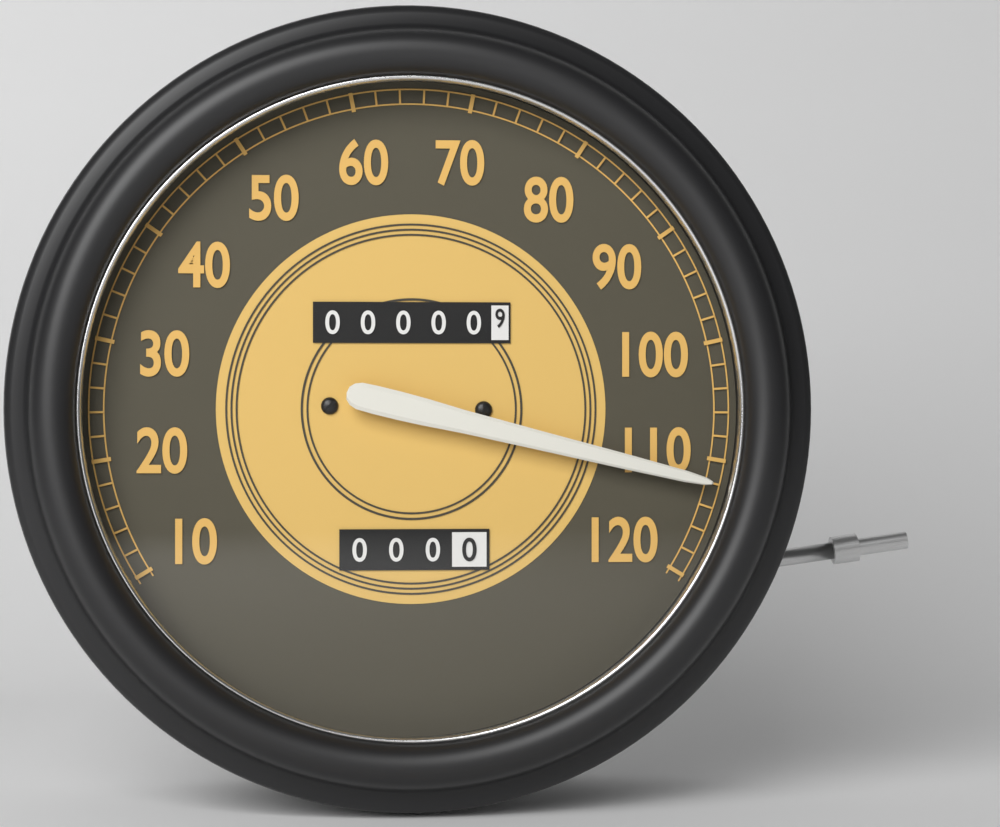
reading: 112 (no unit)
